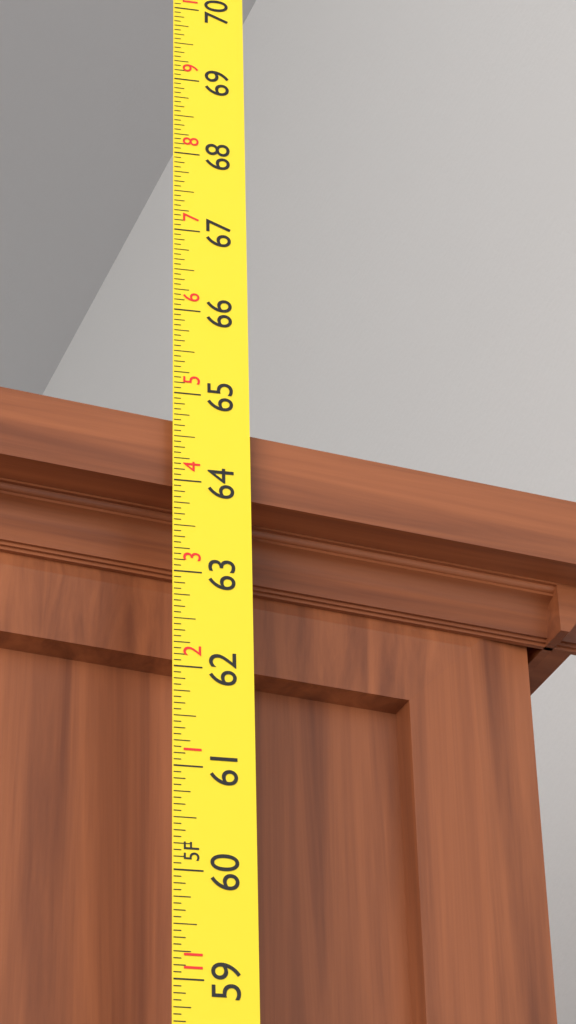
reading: 64.7500 in
